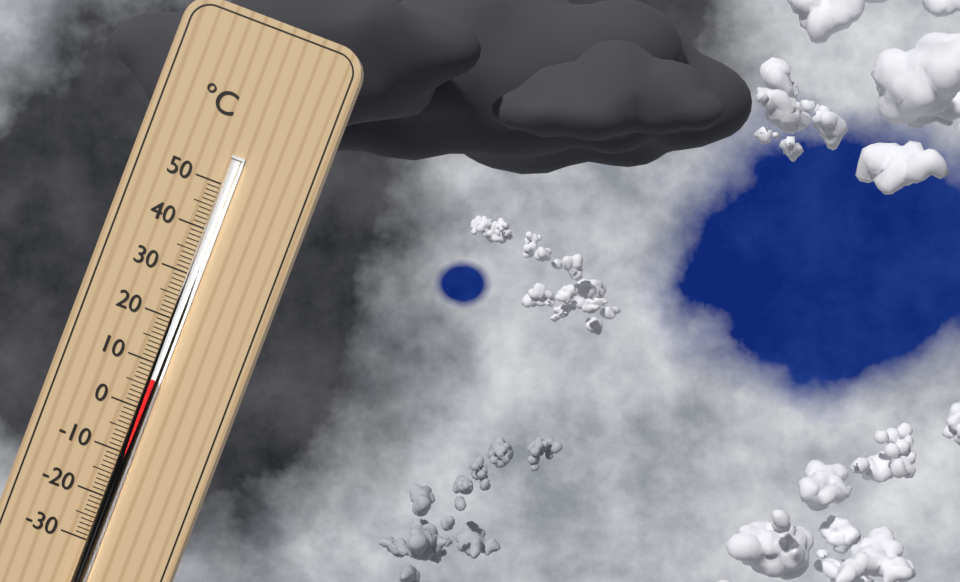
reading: 7 °C
